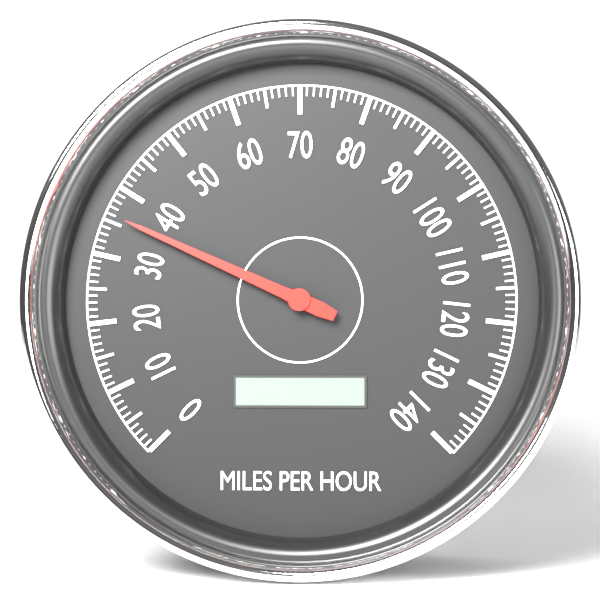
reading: 36 mph
